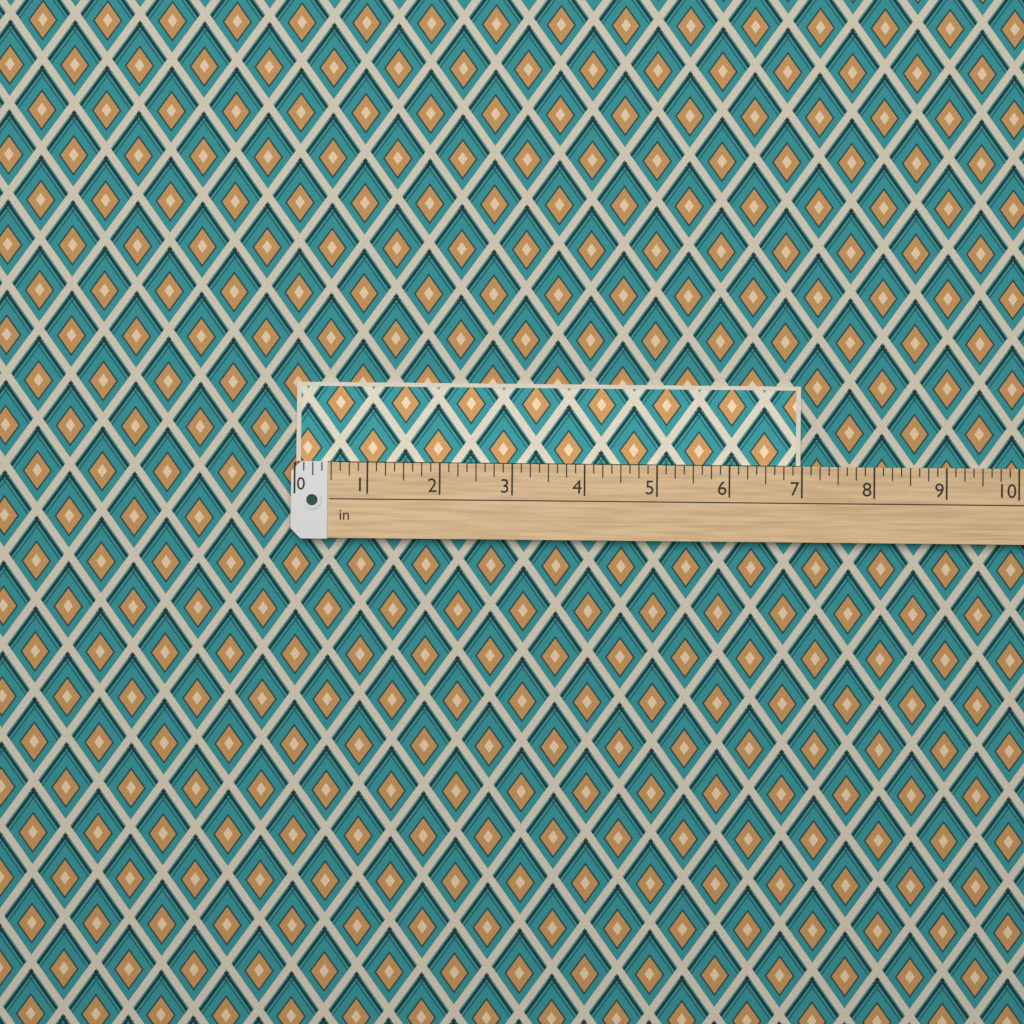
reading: 7.000 in
